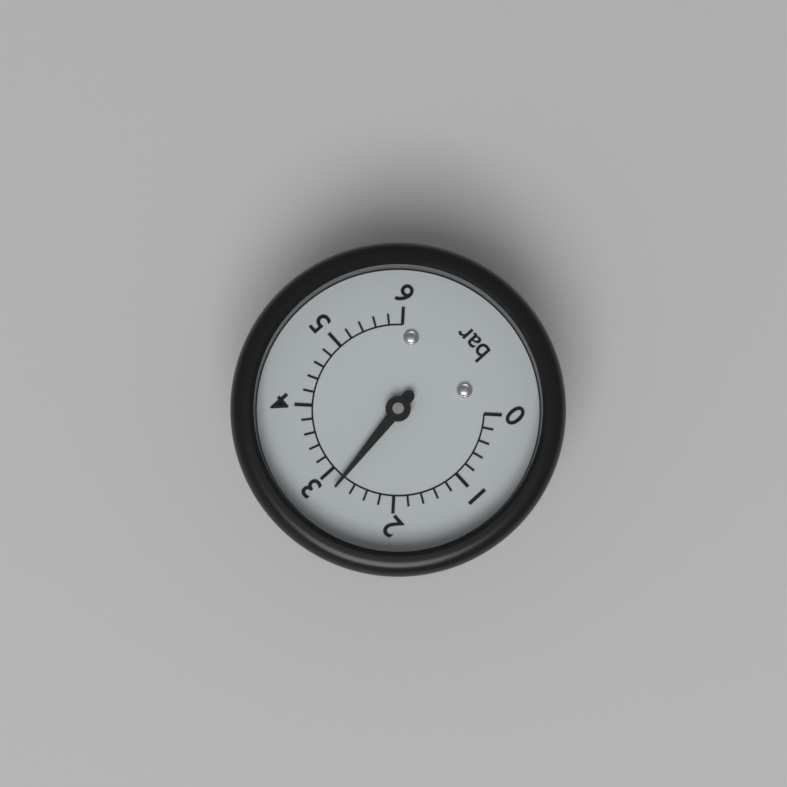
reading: 2.8 bar
